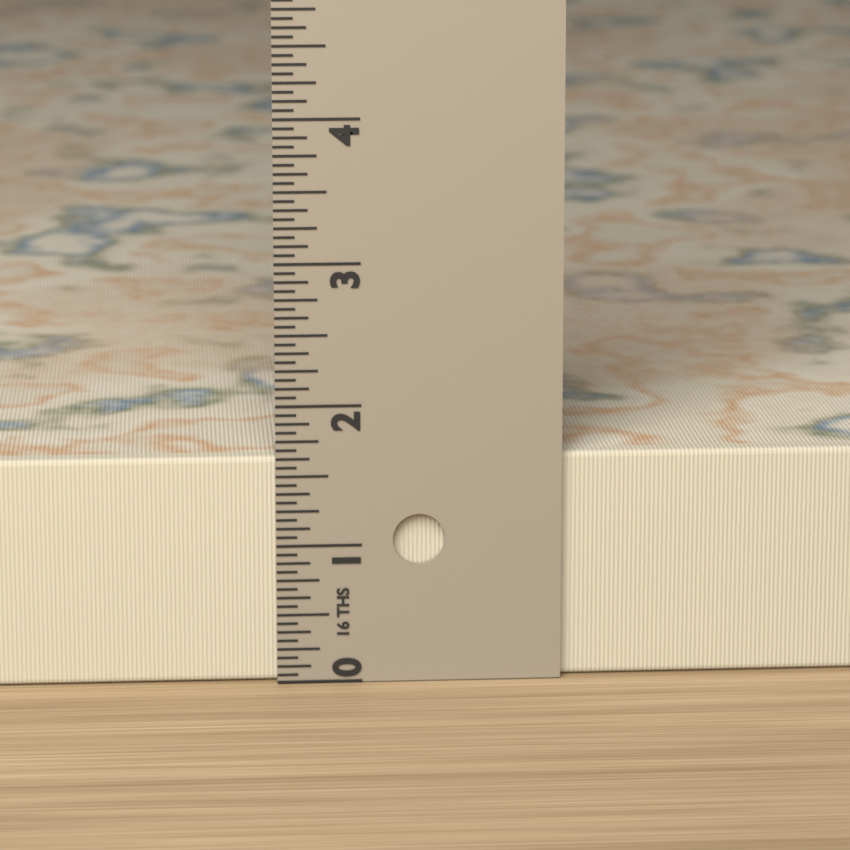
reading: 1.6250 in
